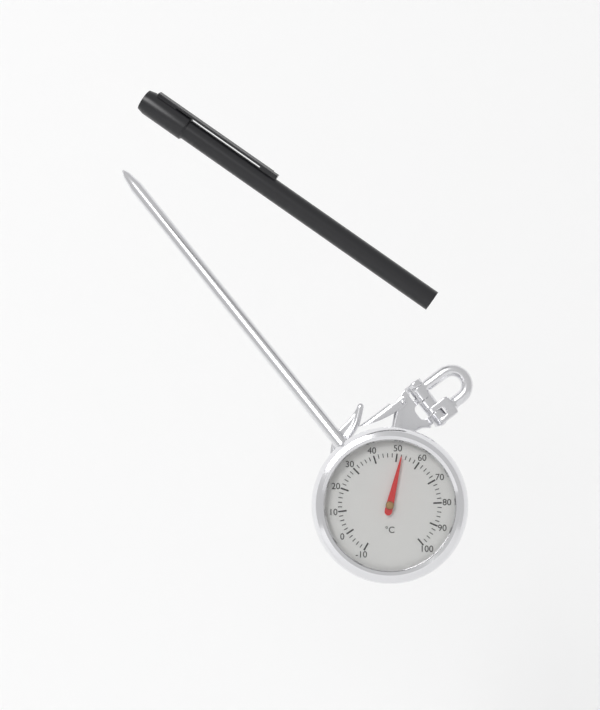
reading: 52 °C
